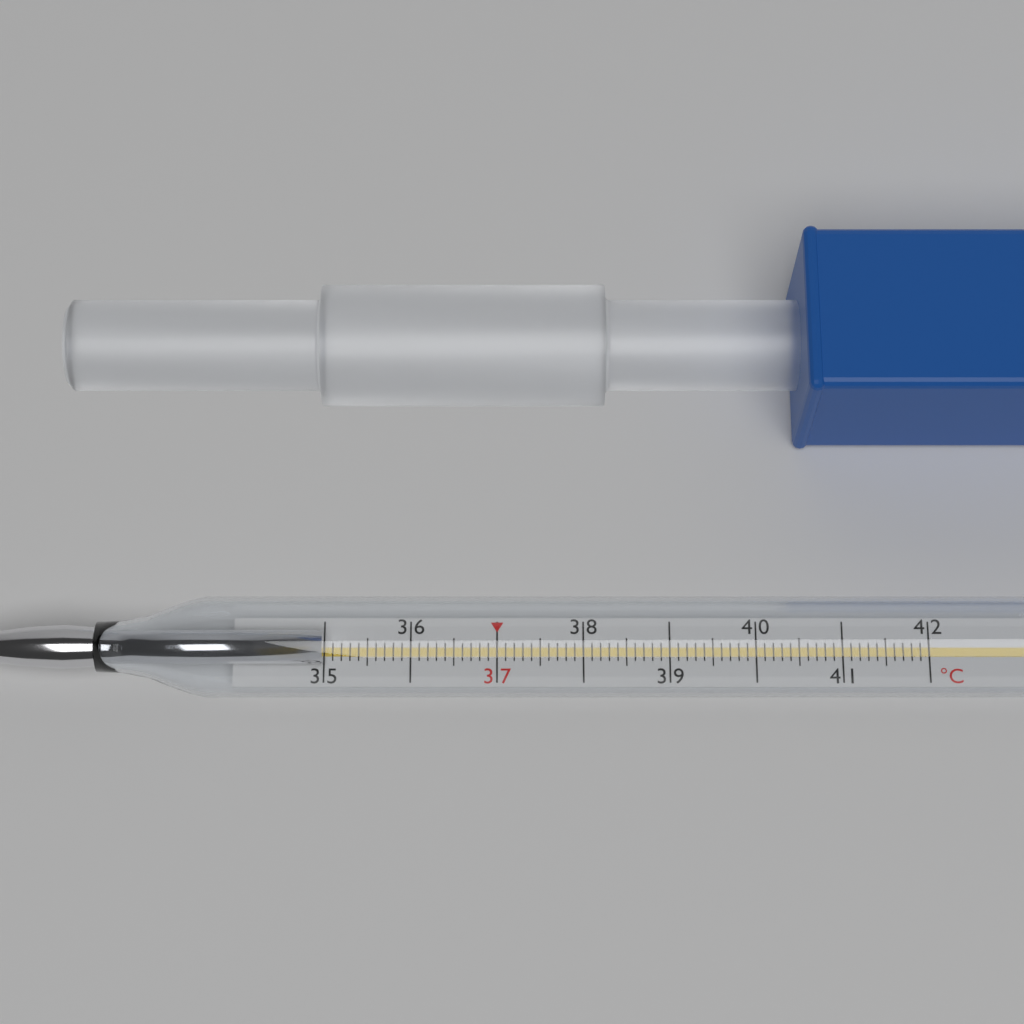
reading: 35.0 °C
